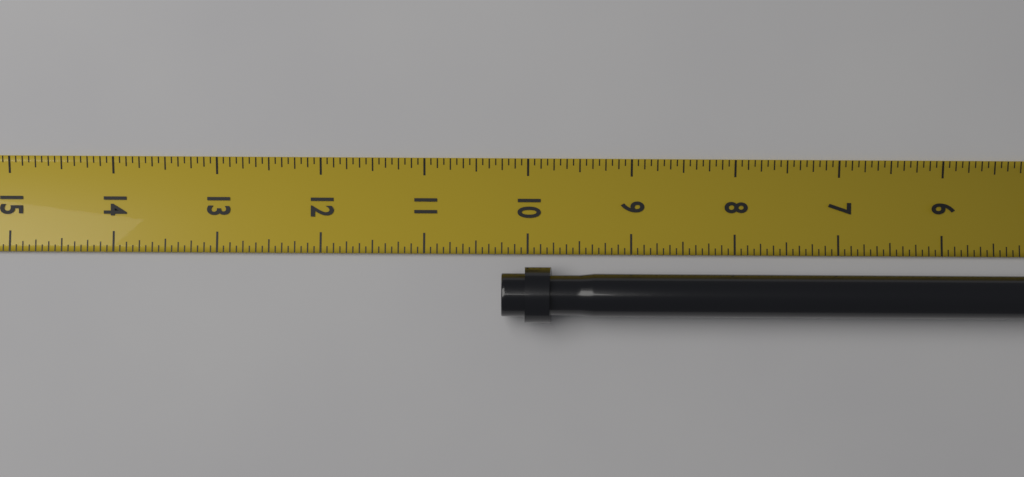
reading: 10.2500 in
